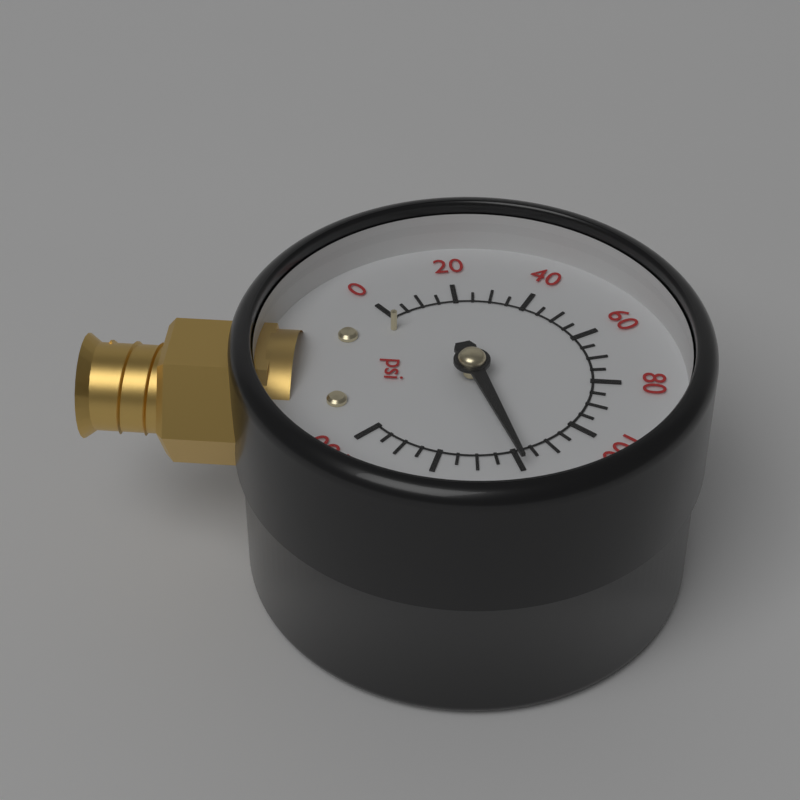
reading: 120 psi
